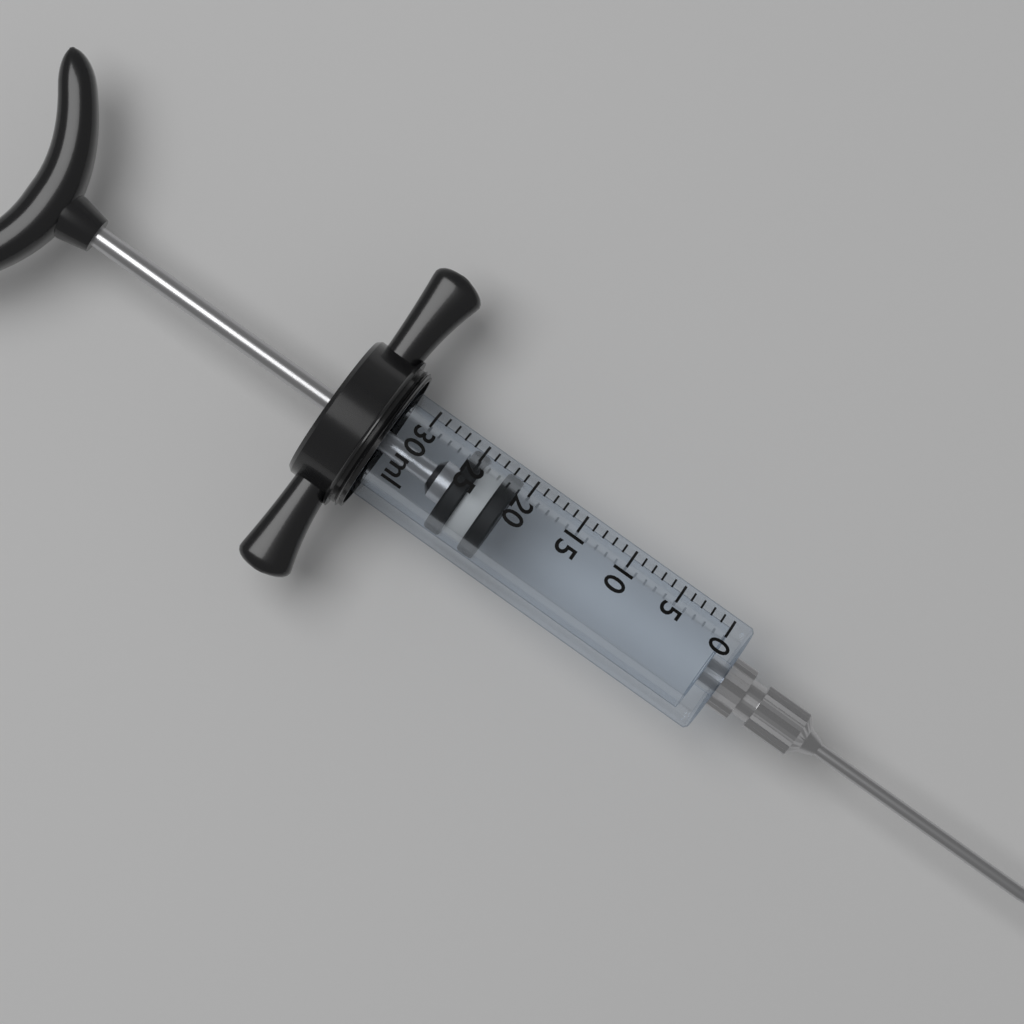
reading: 21 ml
